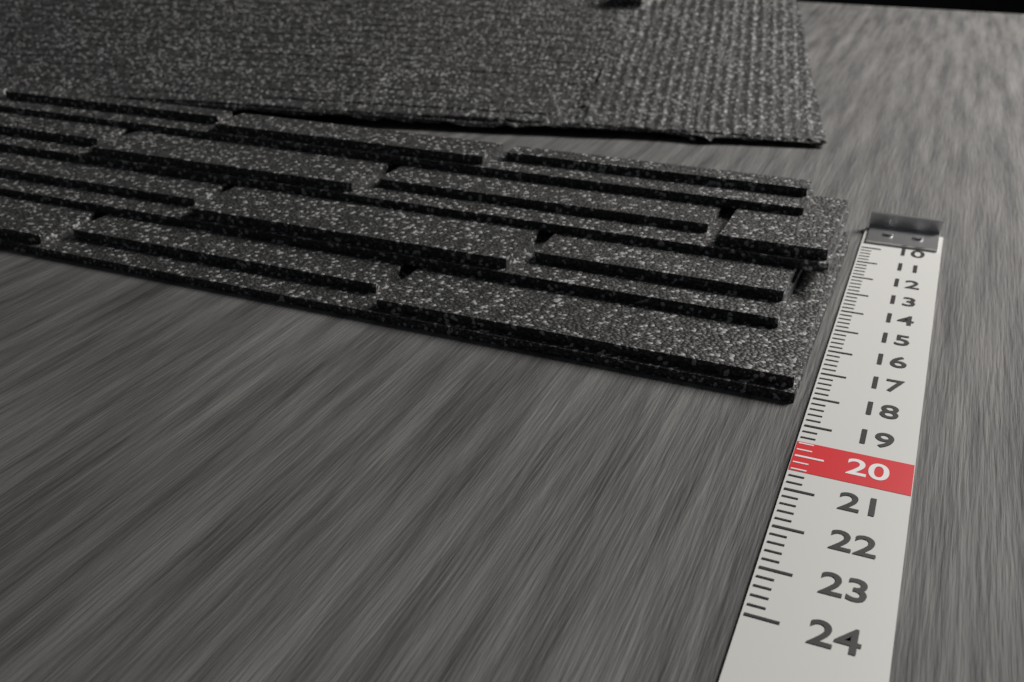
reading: 18.2 (no unit)
